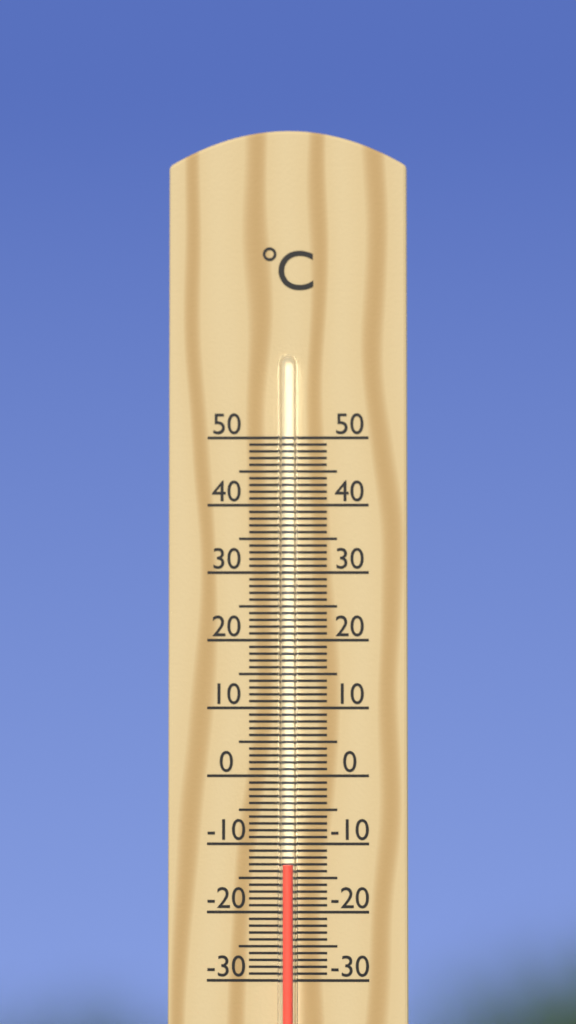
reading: -13 °C
